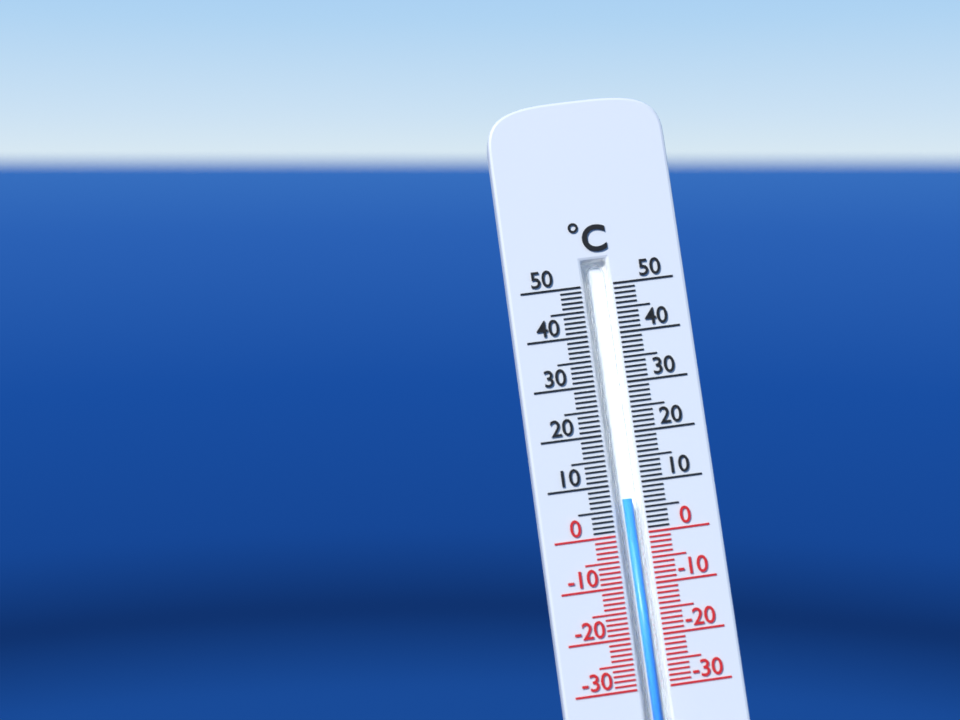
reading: 7 °C
